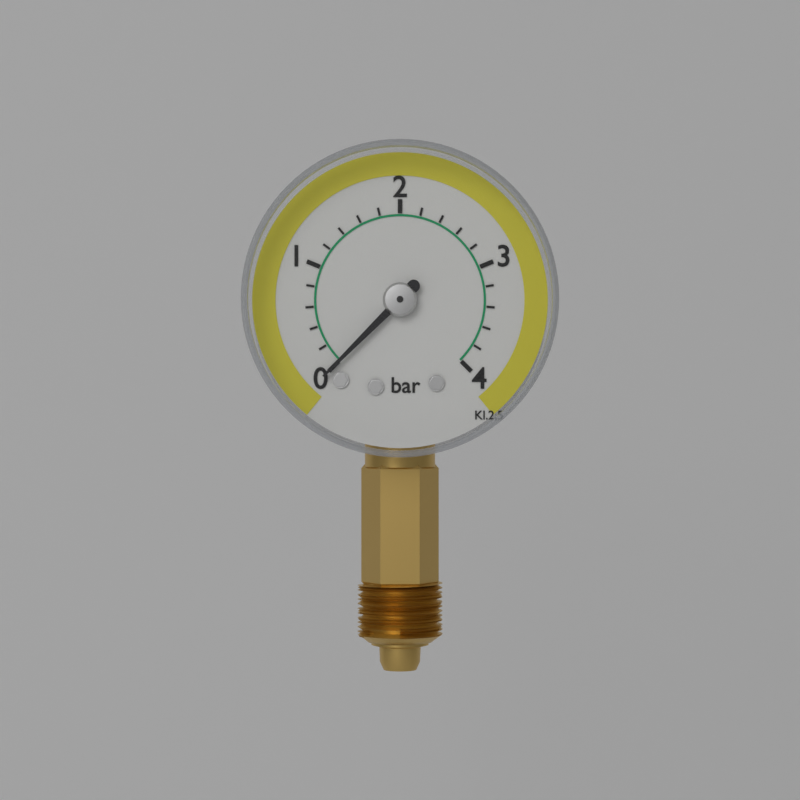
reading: 0.0 bar
